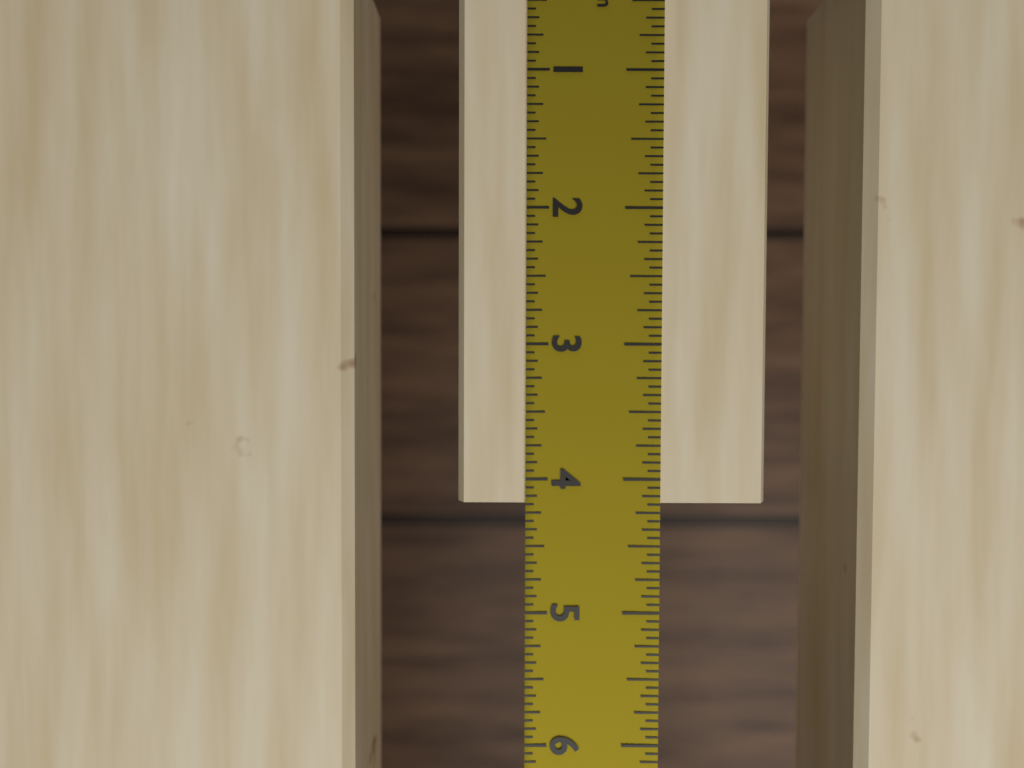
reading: 4.1875 in
